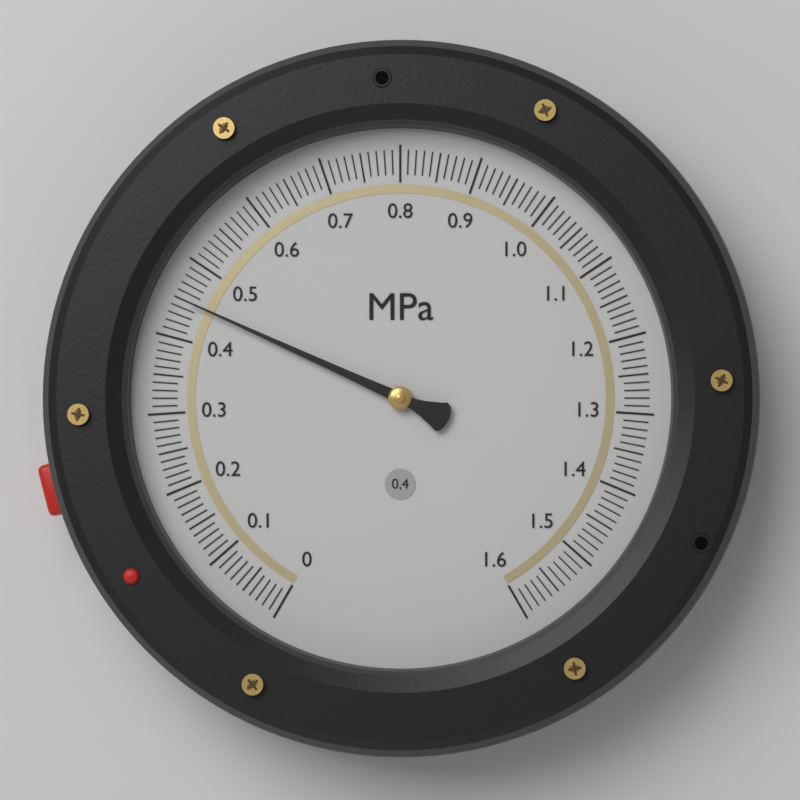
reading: 0.45 MPa
